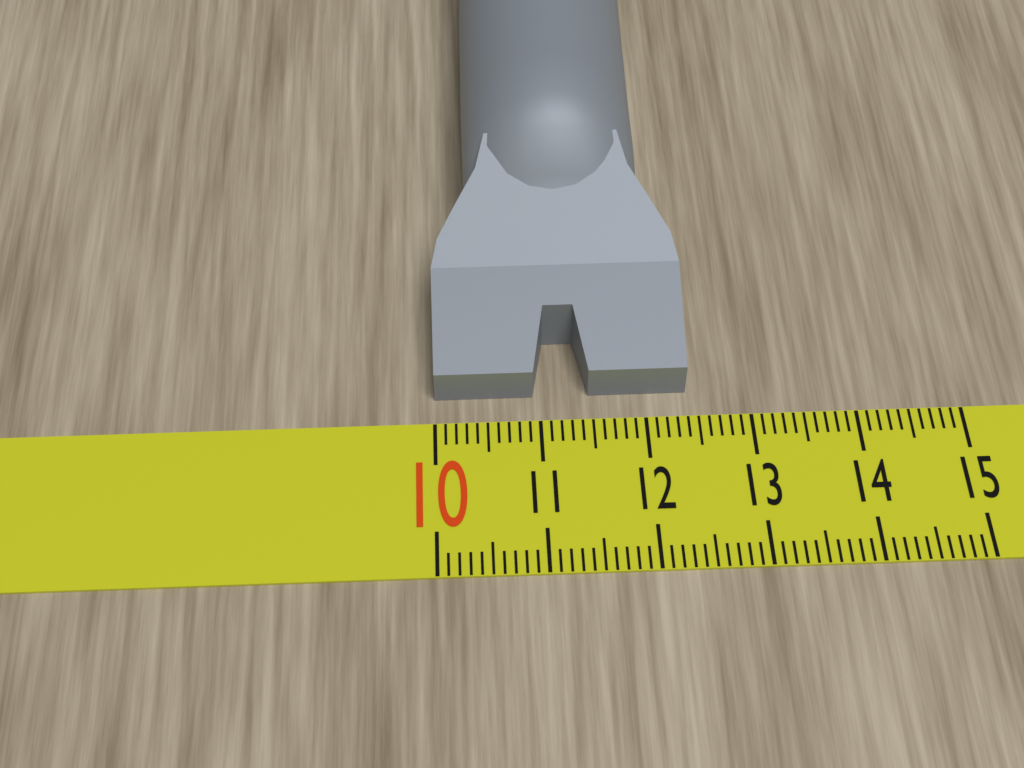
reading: 12.4 (no unit)
